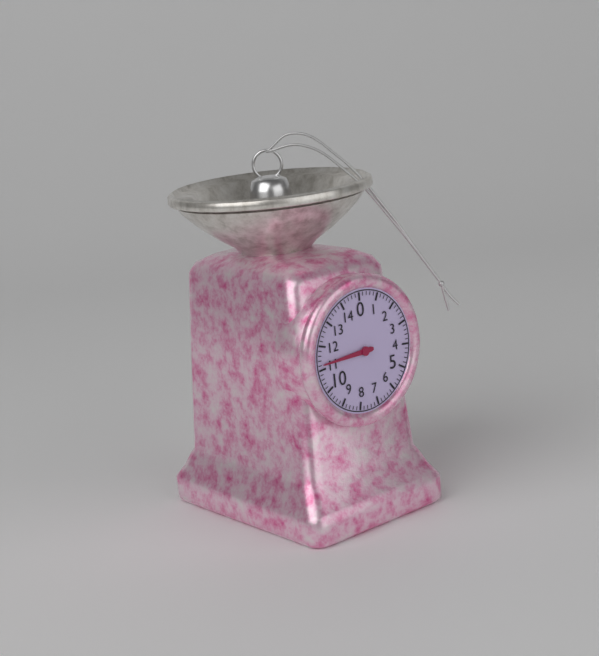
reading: 11.2 (no unit)
